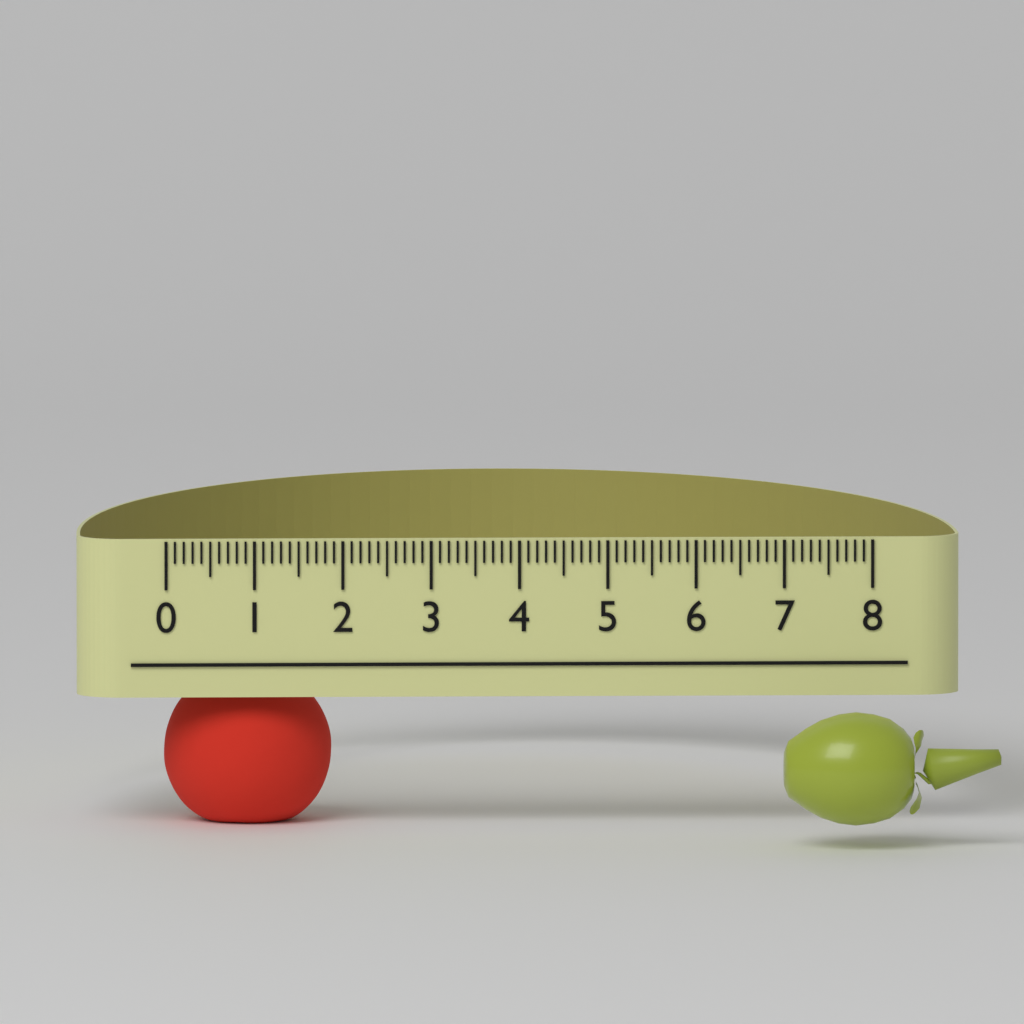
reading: 1.9 (no unit)
